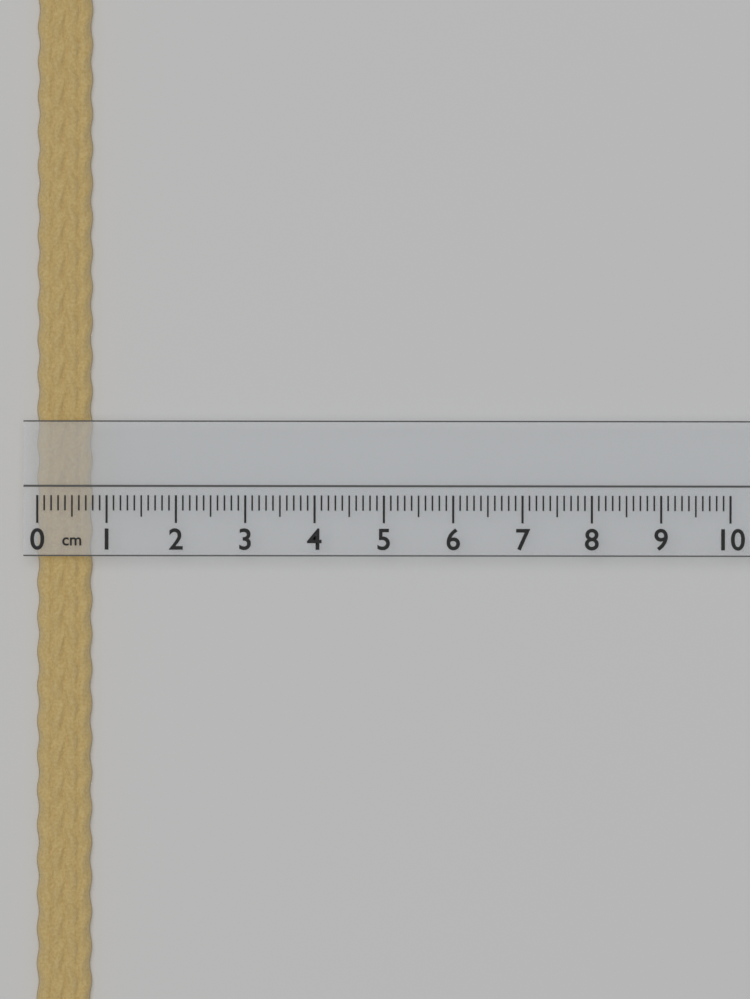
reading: 0.8 cm
